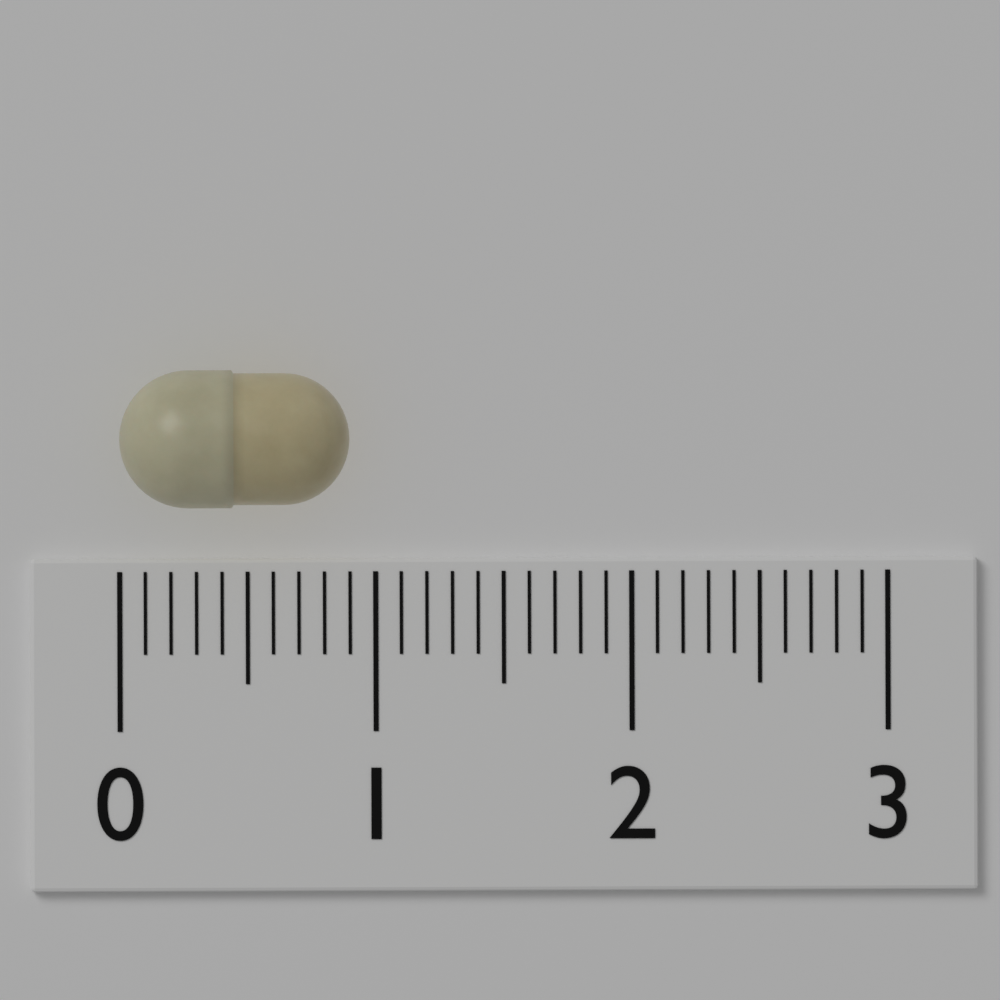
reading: 0.9 (no unit)
